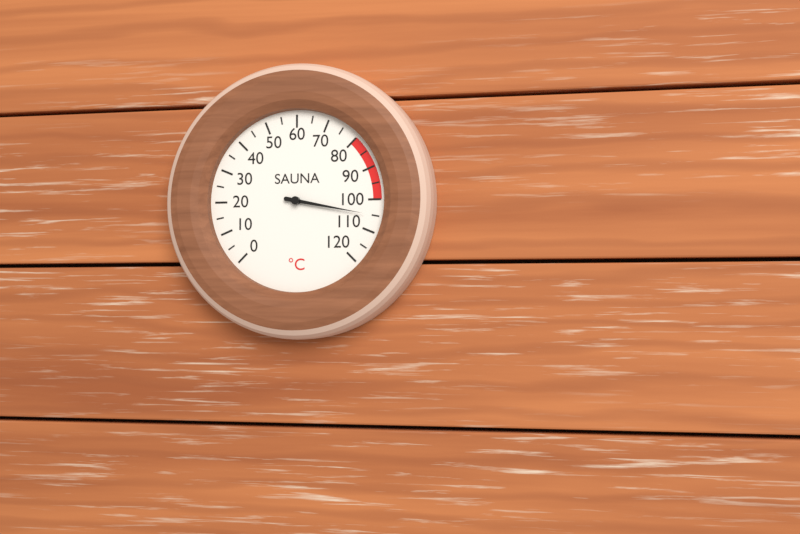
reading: 105 °C
